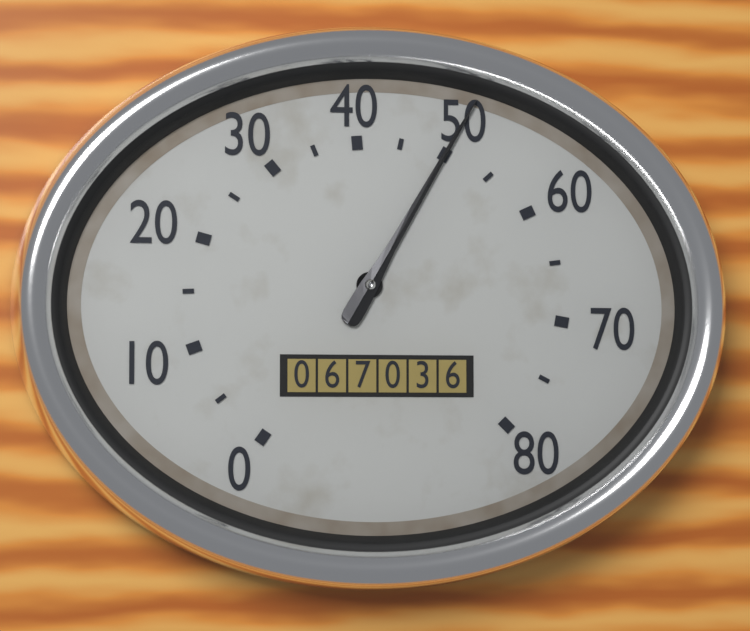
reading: 50 (no unit)
